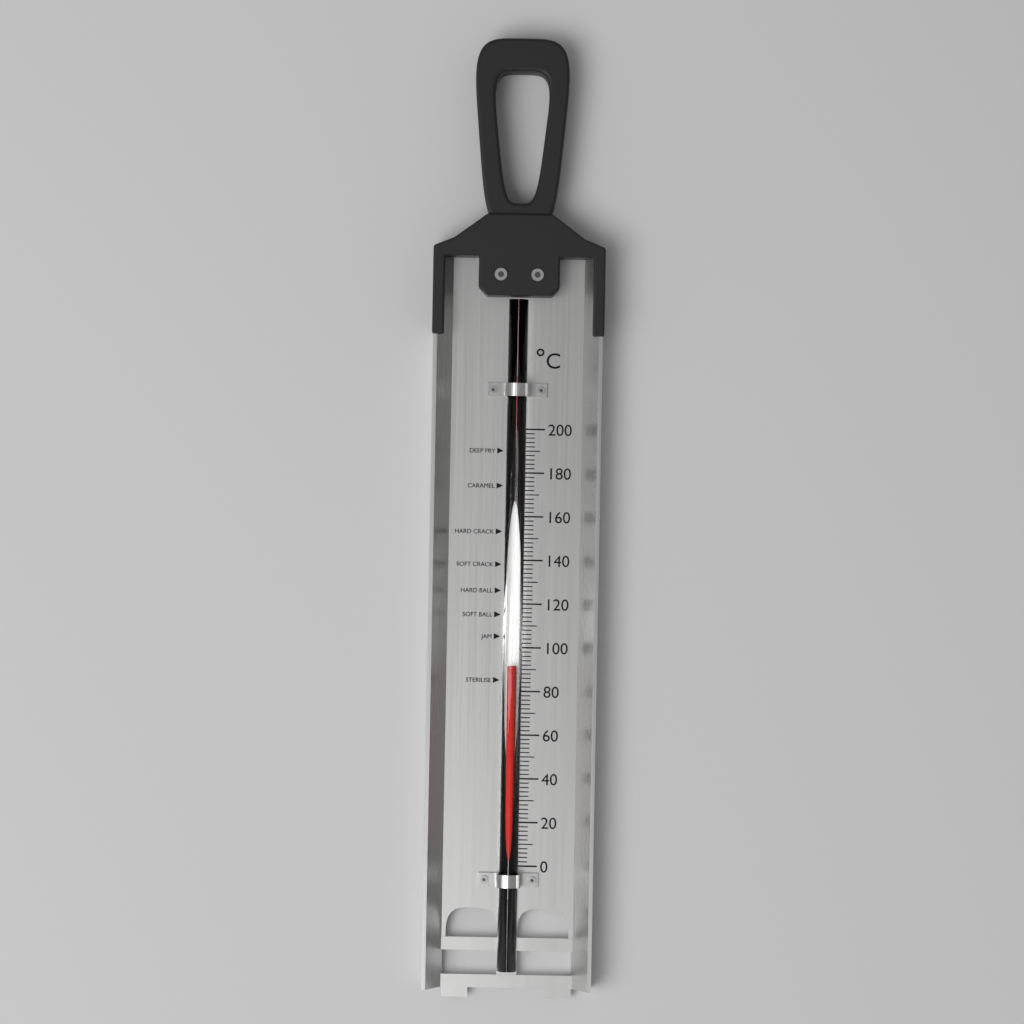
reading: 92 °C
